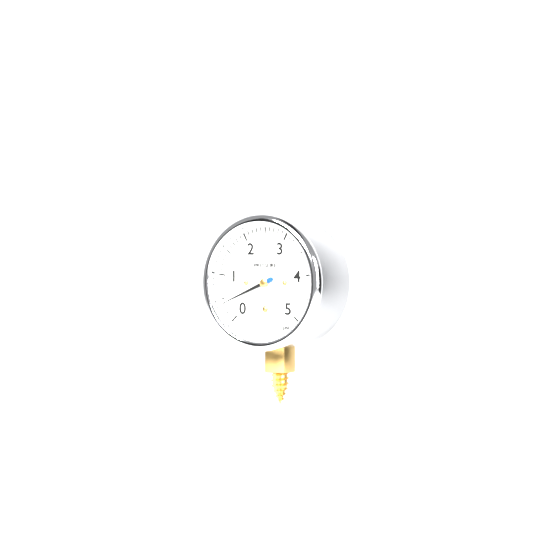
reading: 0.4 psi
